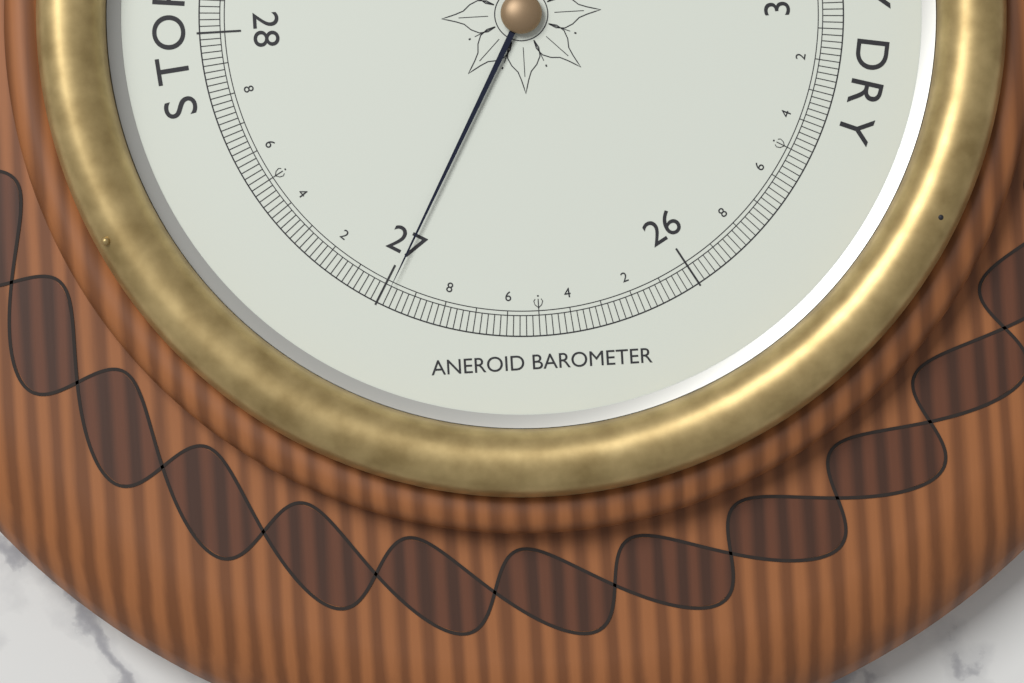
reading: 26.98 inHg
